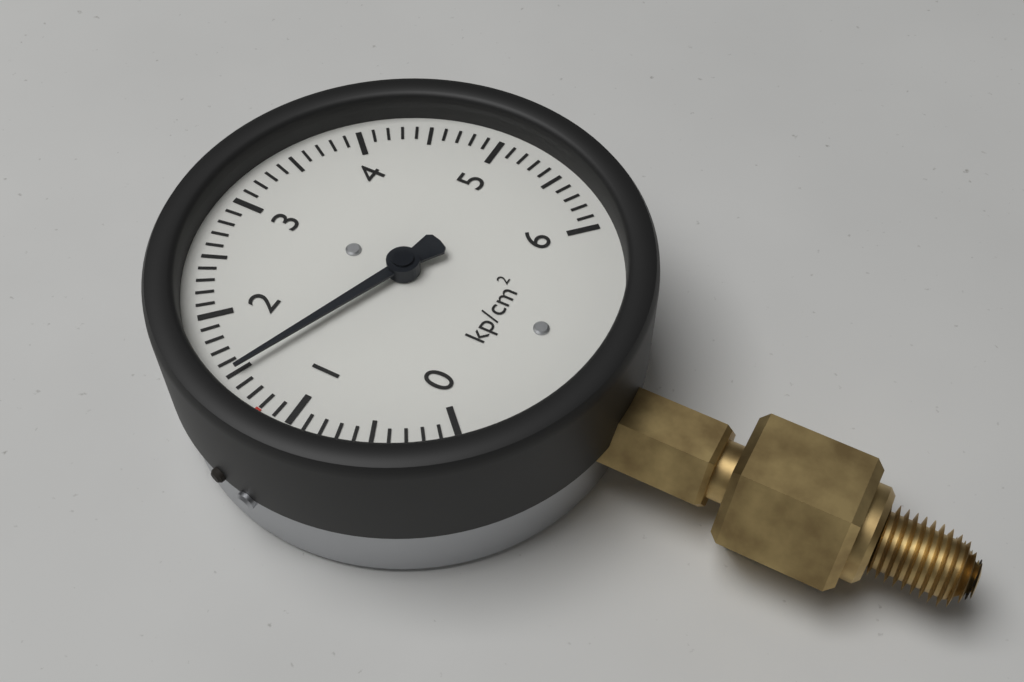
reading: 1.5 kp/cm²
